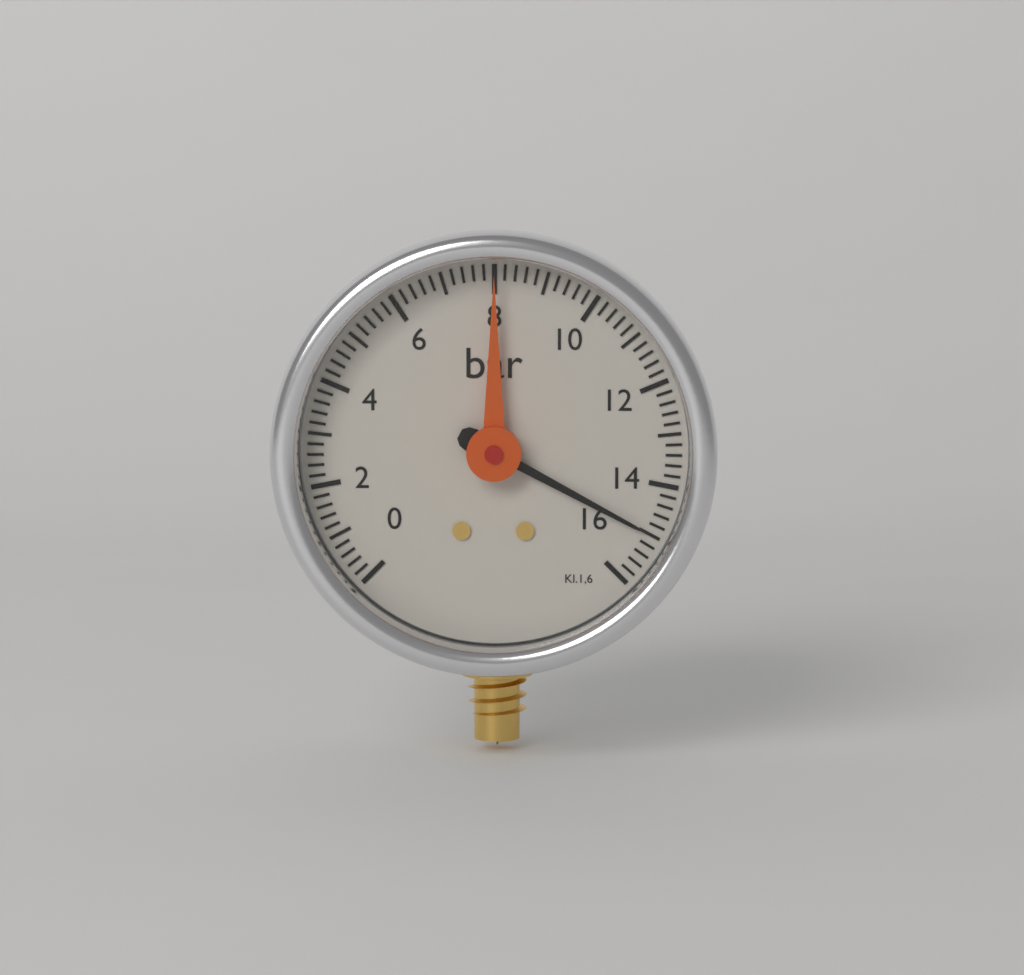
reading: 15.0 bar
